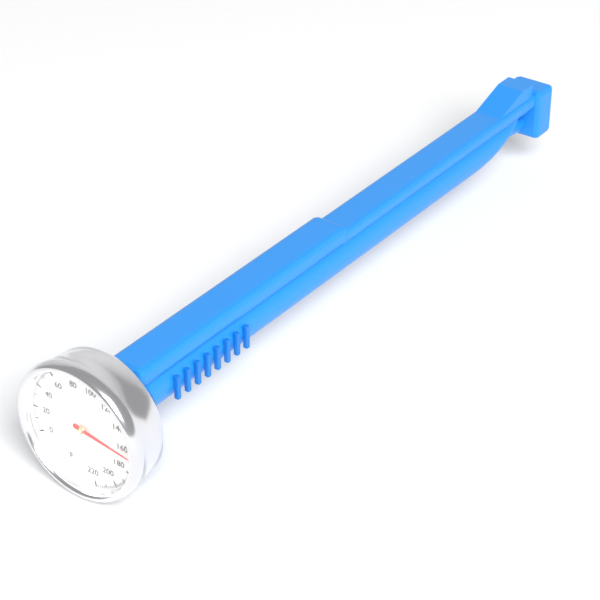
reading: 166 °F
